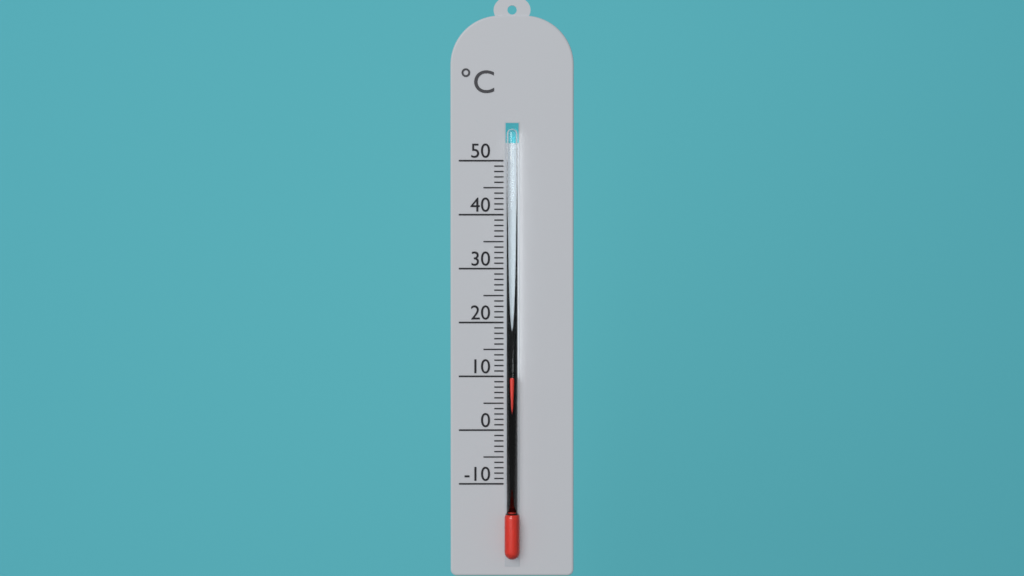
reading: 10 °C
